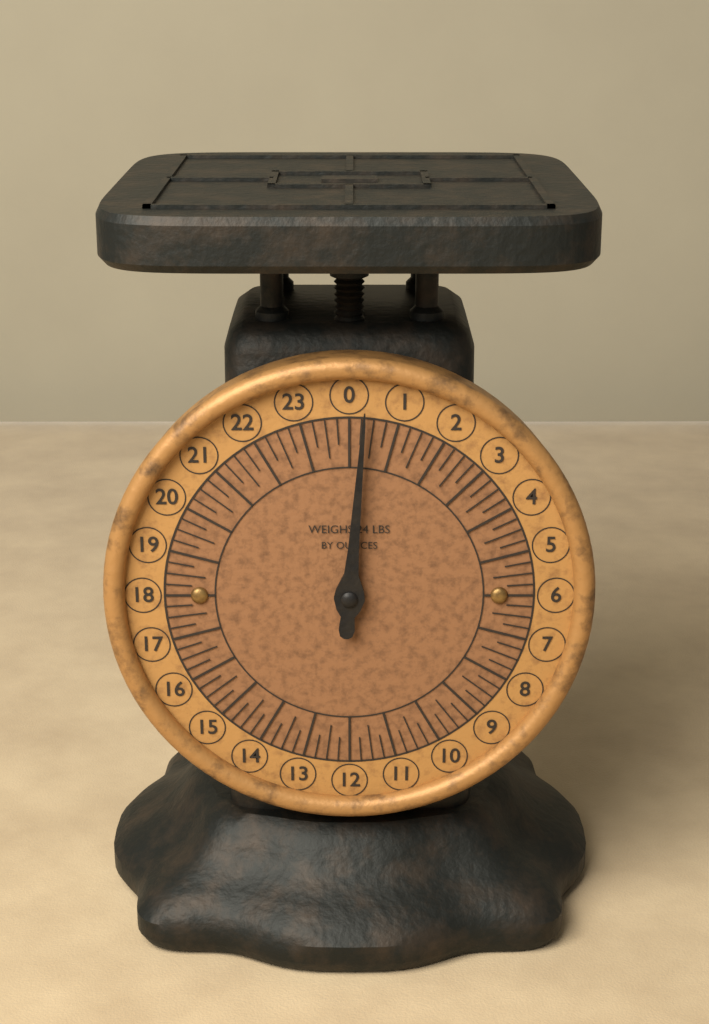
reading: 0.30 lbs
